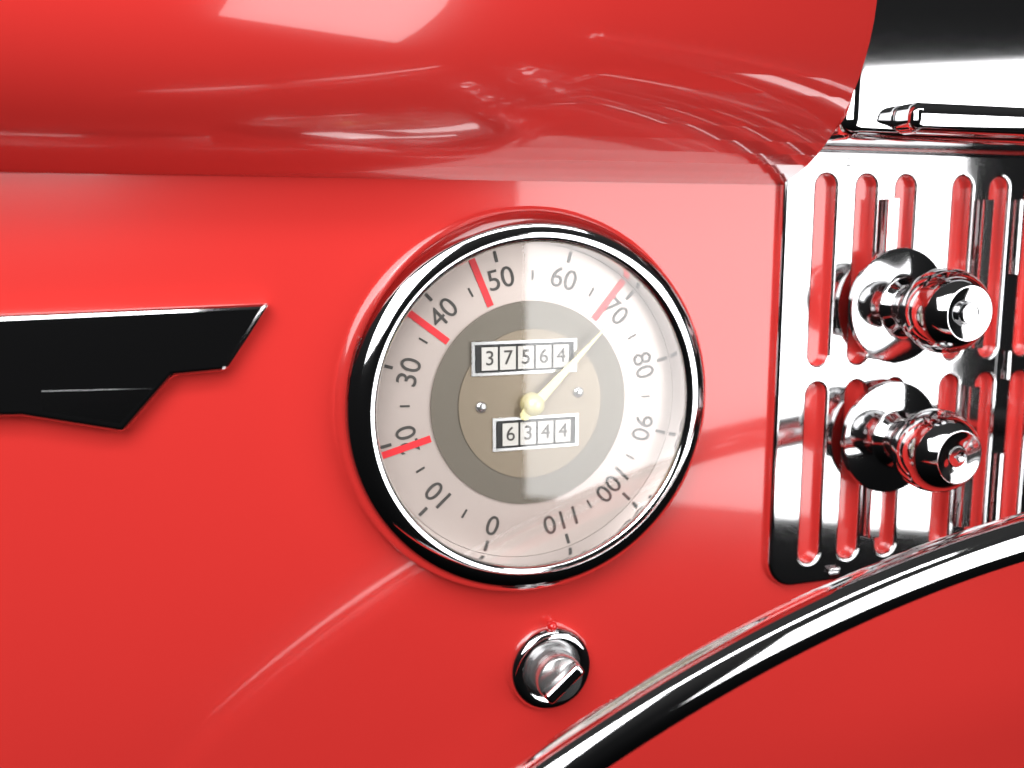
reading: 70 mph
